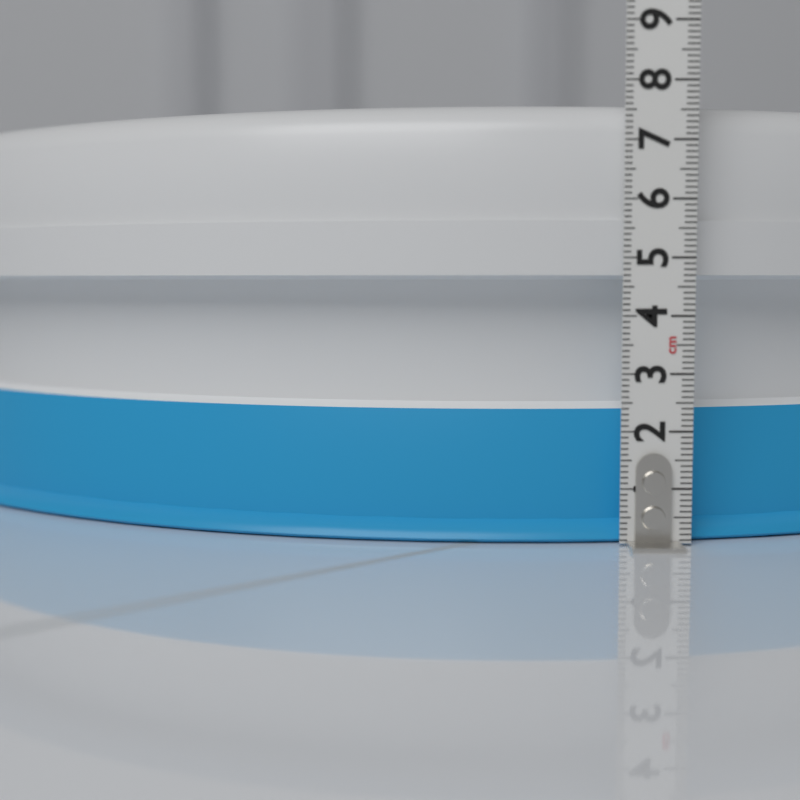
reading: 7.7 cm
